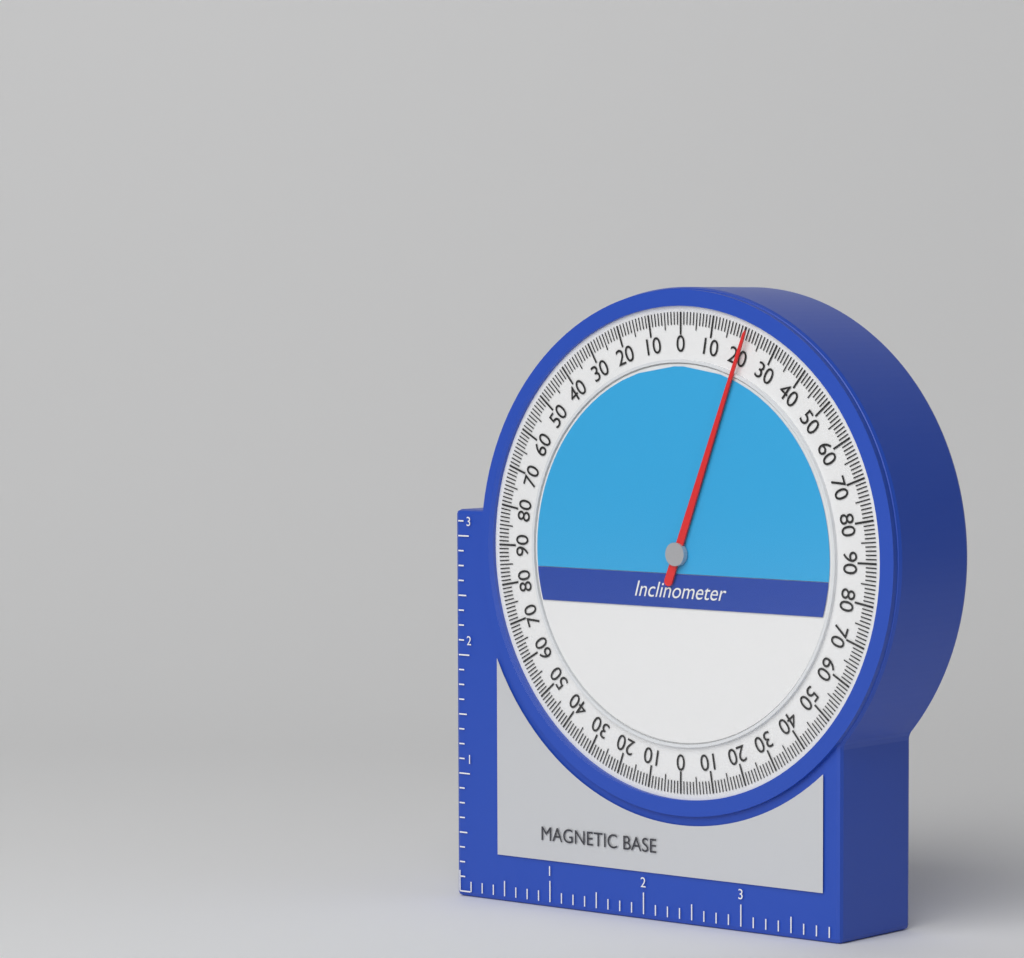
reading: 21 (no unit)
